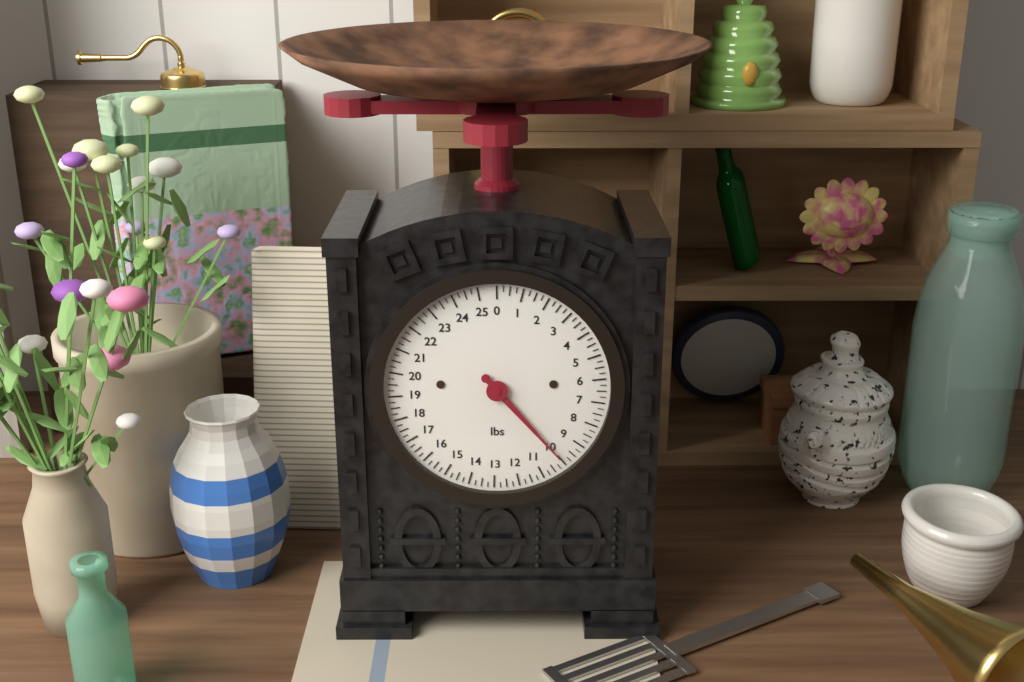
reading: 10.00 lbs
